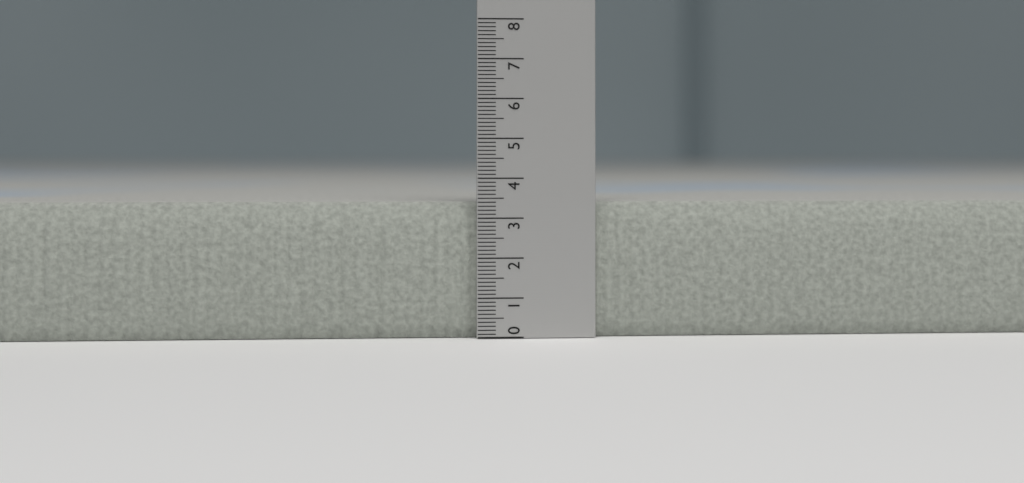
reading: 3.4 (no unit)
